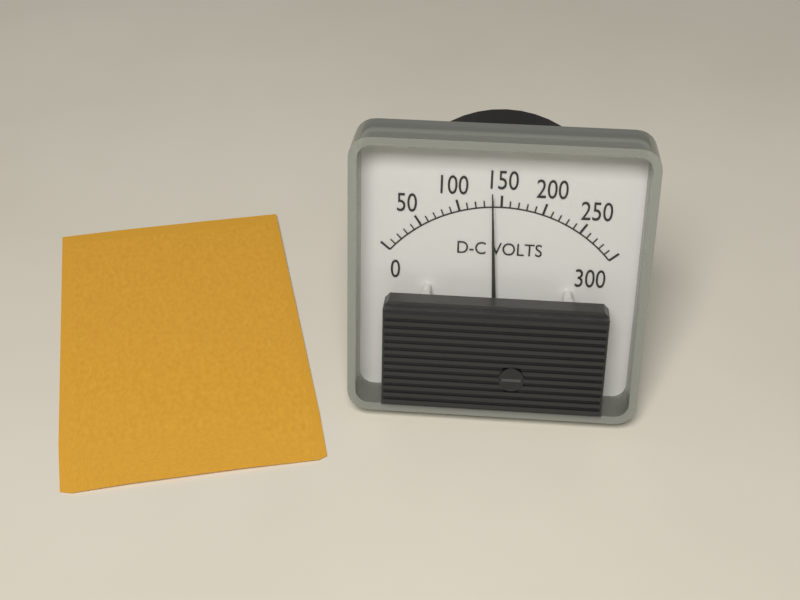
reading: 140 V
